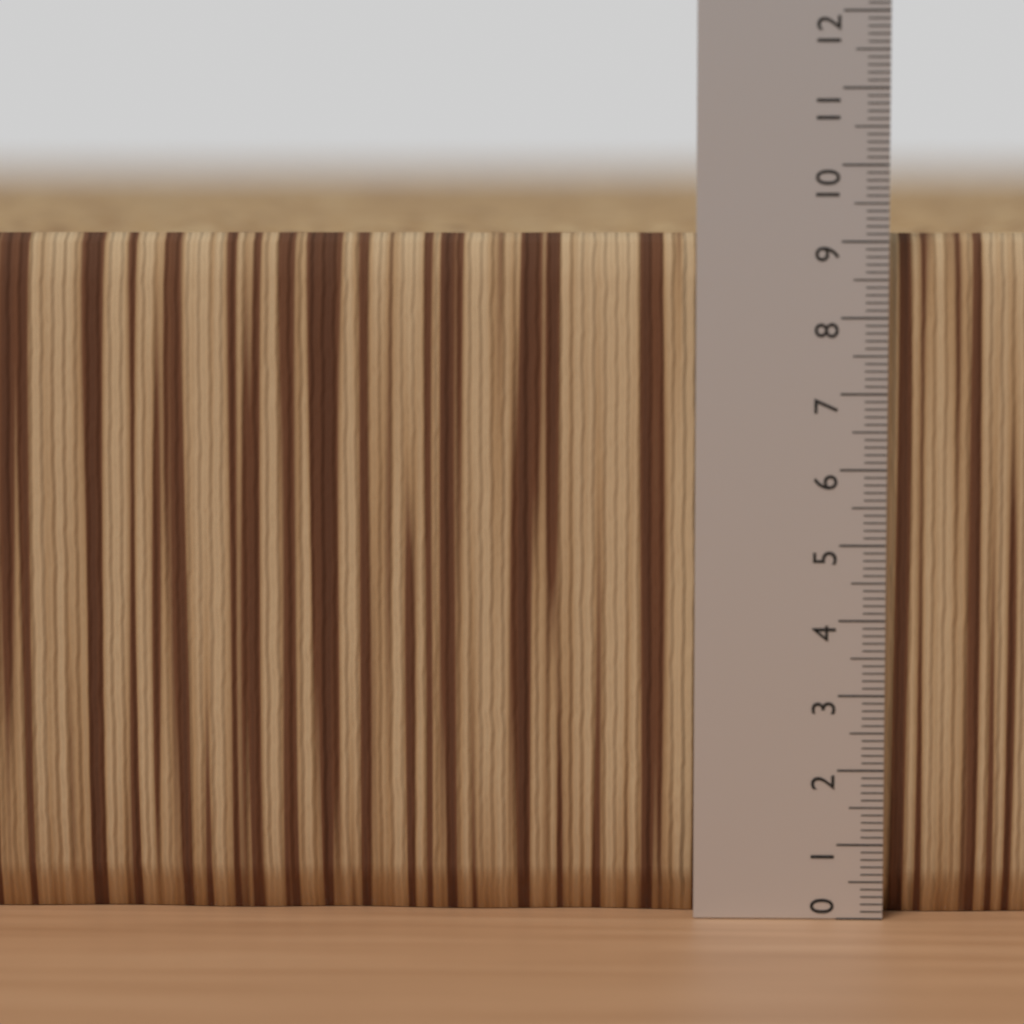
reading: 9.1 (no unit)
